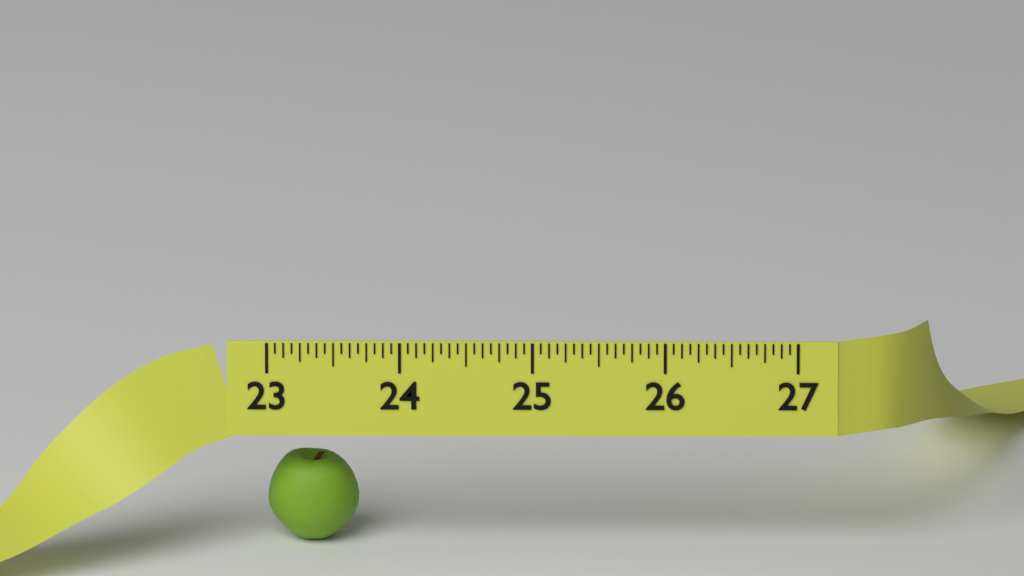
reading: 23.6875 (no unit)
